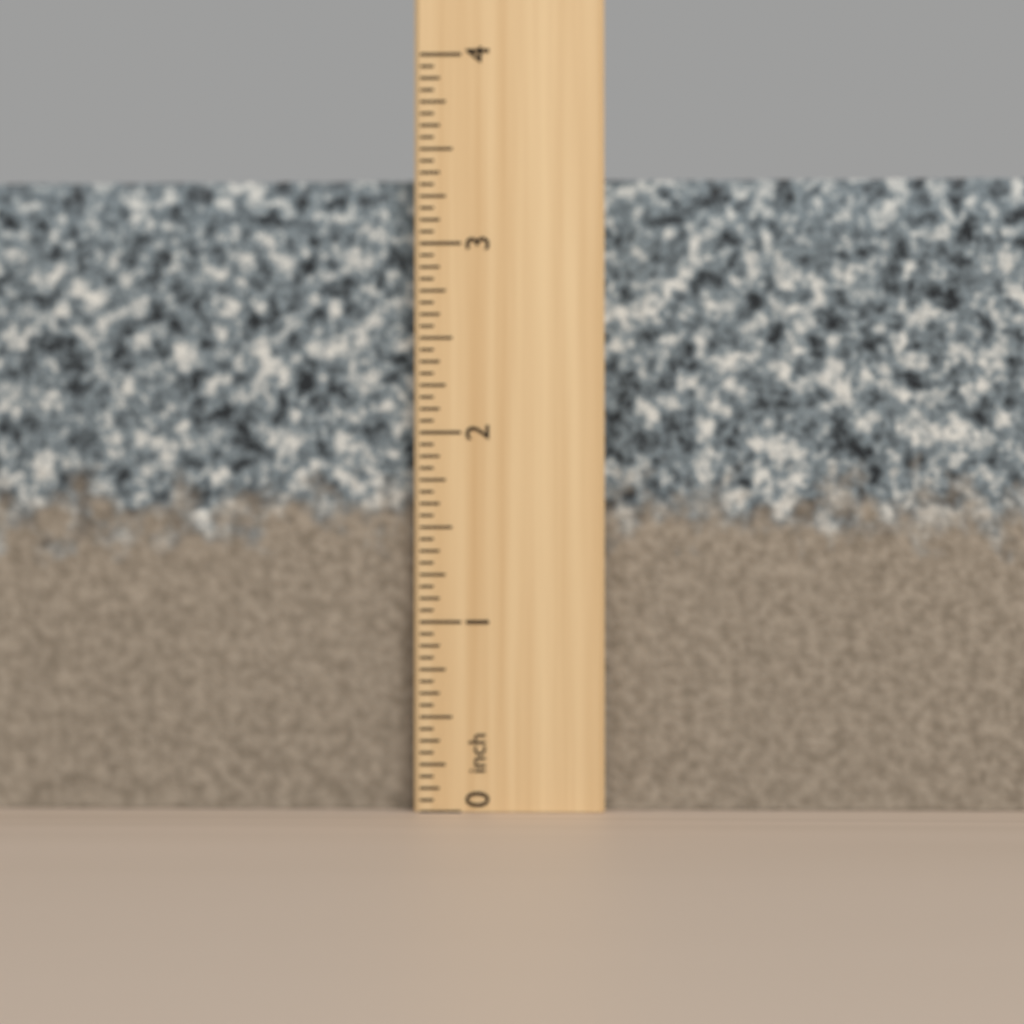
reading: 3.3750 inch
